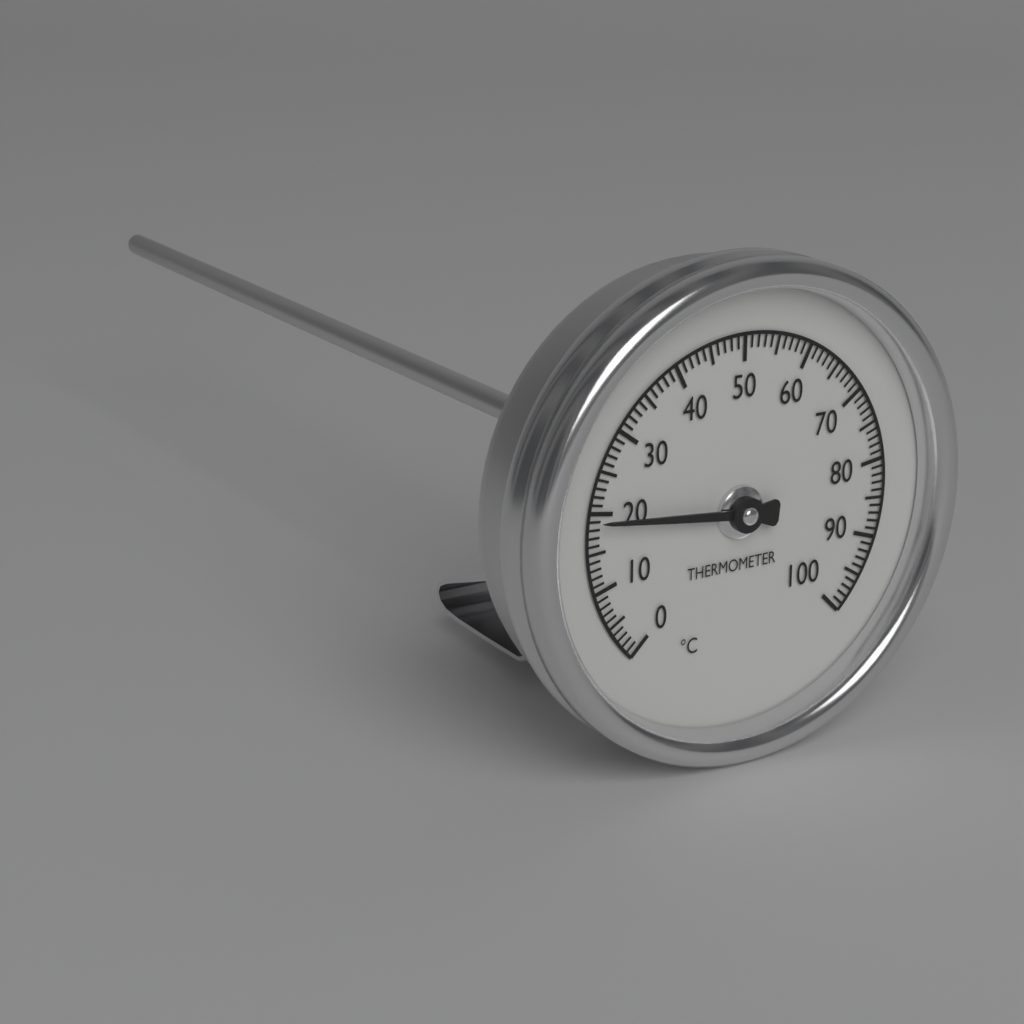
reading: 19 °C
